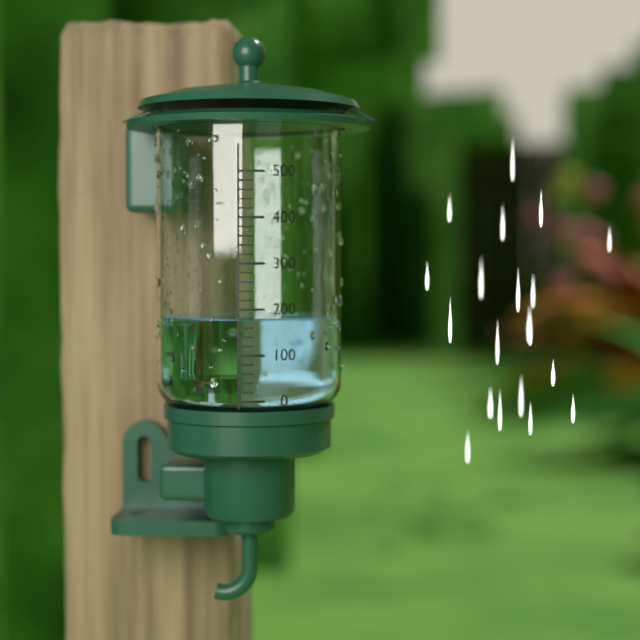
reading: 180 (no unit)
